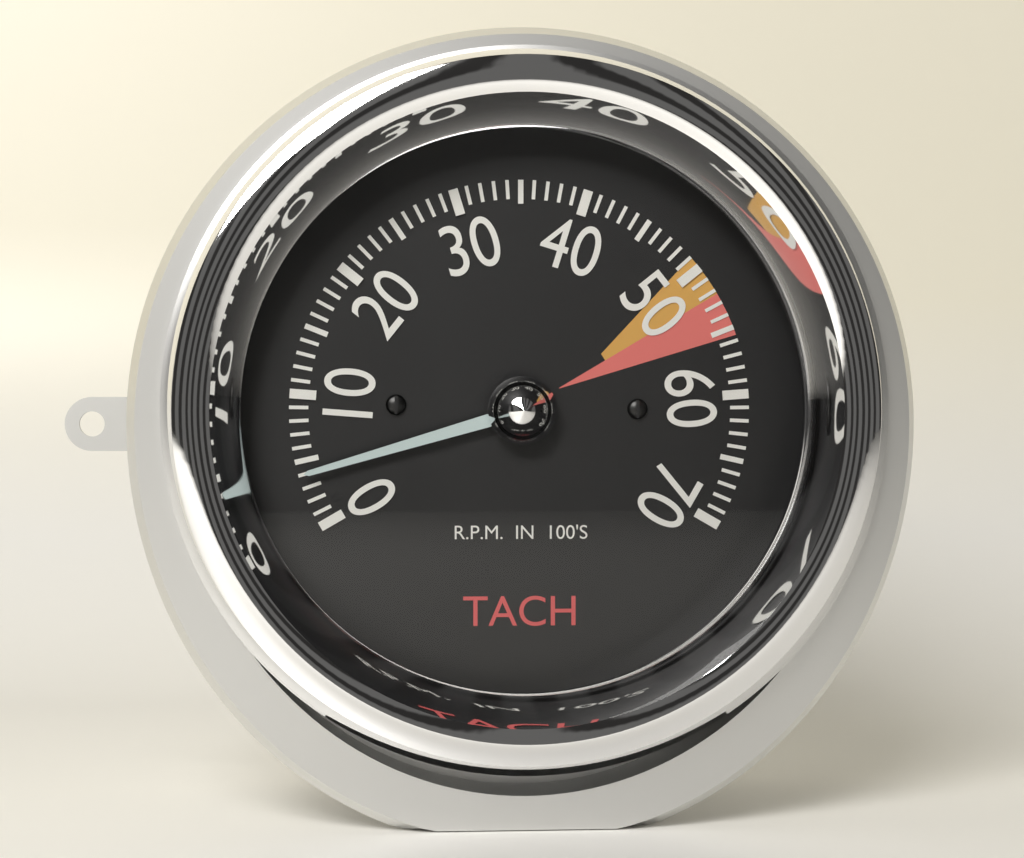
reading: 4 RPM x100
